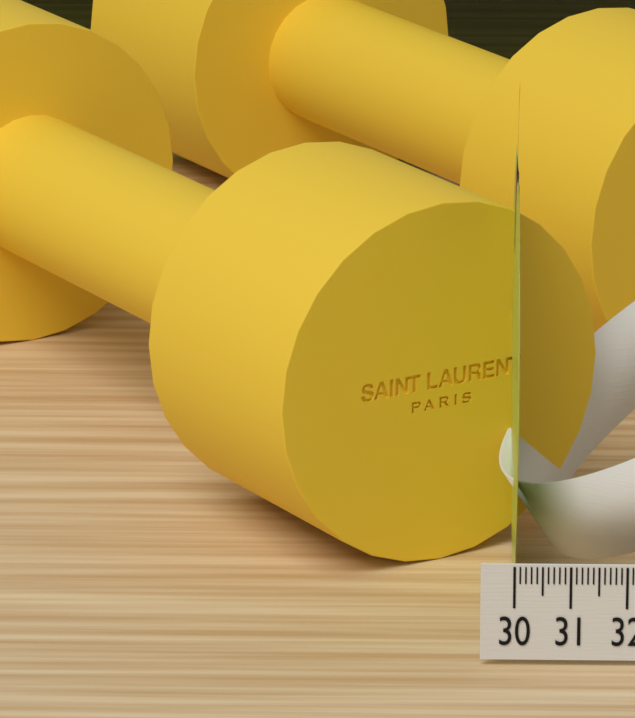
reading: 30.1 (no unit)
